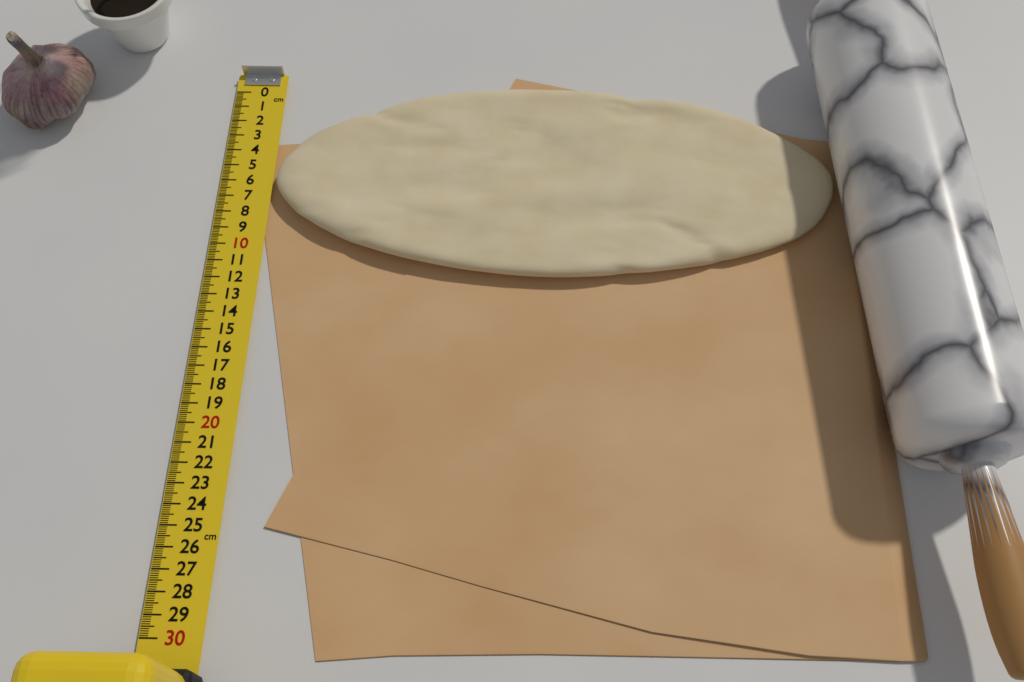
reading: 11.9 cm
